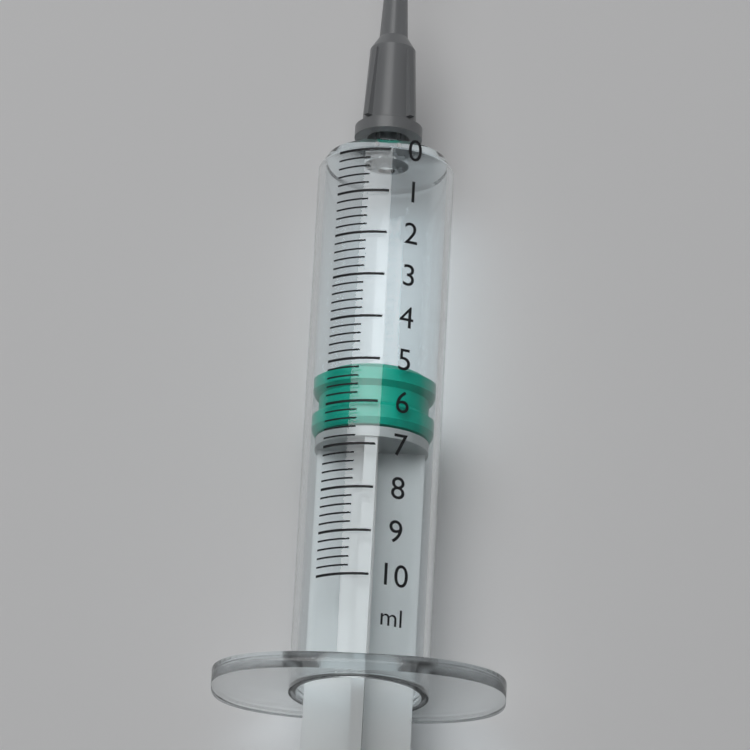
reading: 5.0 ml
